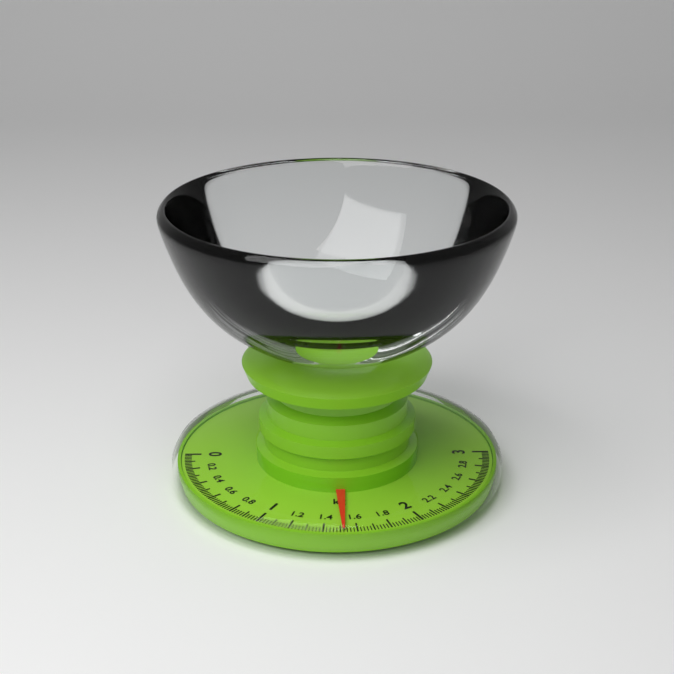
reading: 1.52 kg
